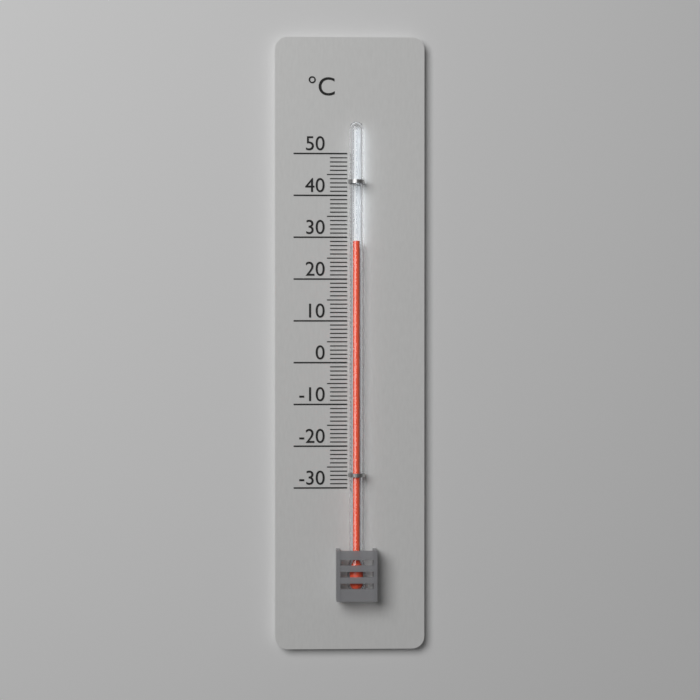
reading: 29 °C
